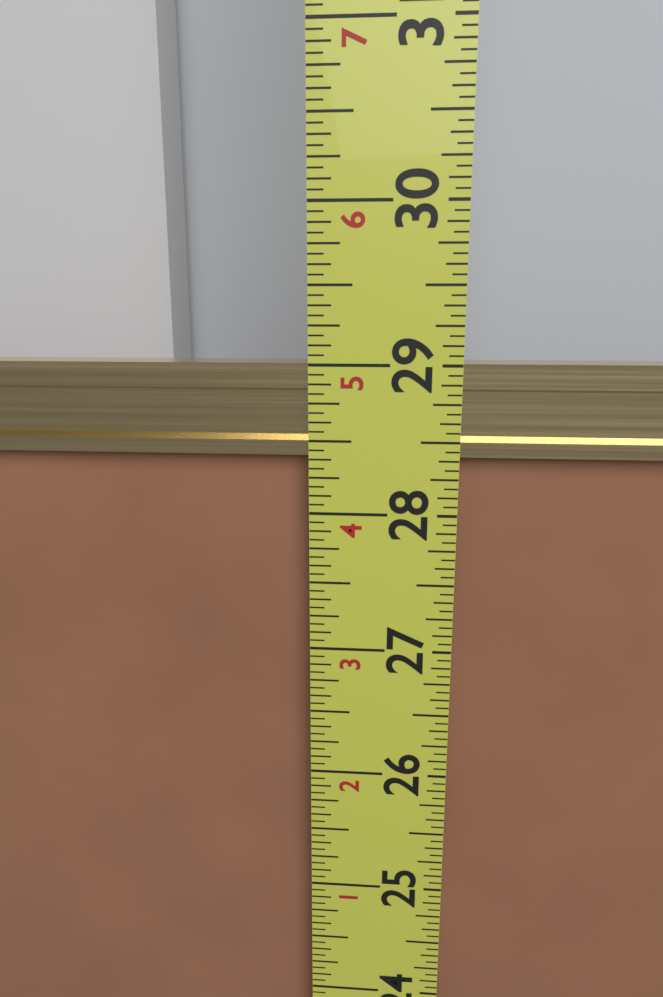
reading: 29.0000 in
